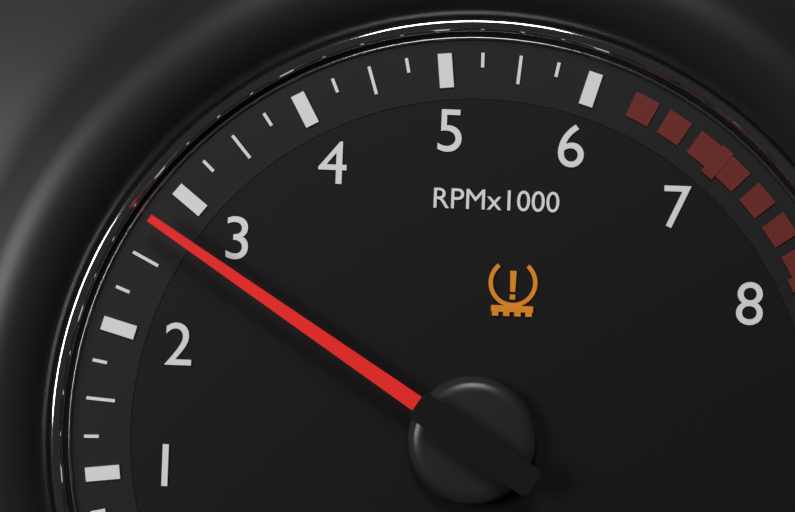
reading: 2.75 RPM x1000
